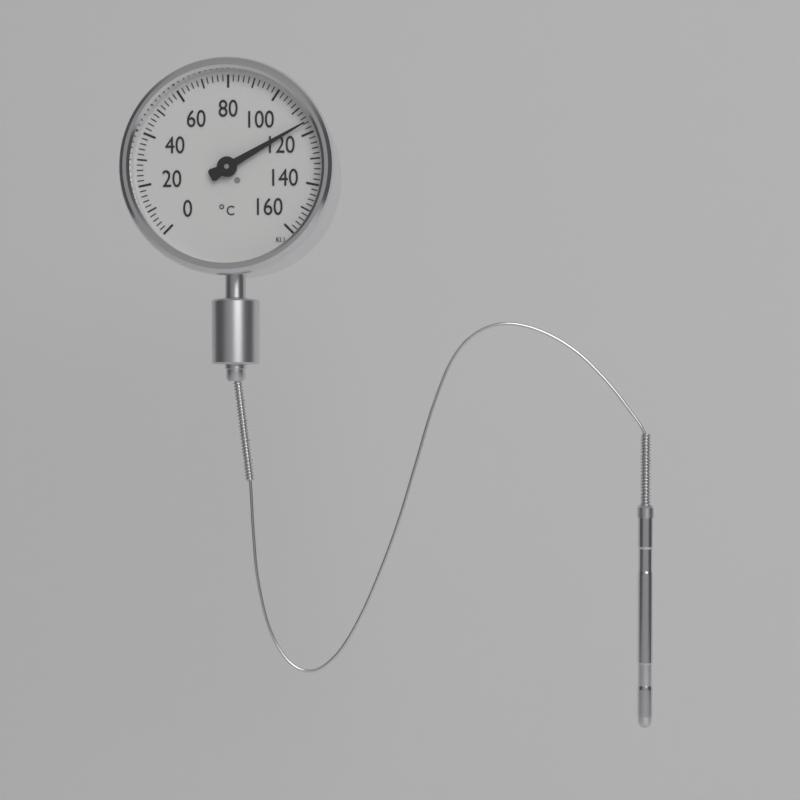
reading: 116 °C
